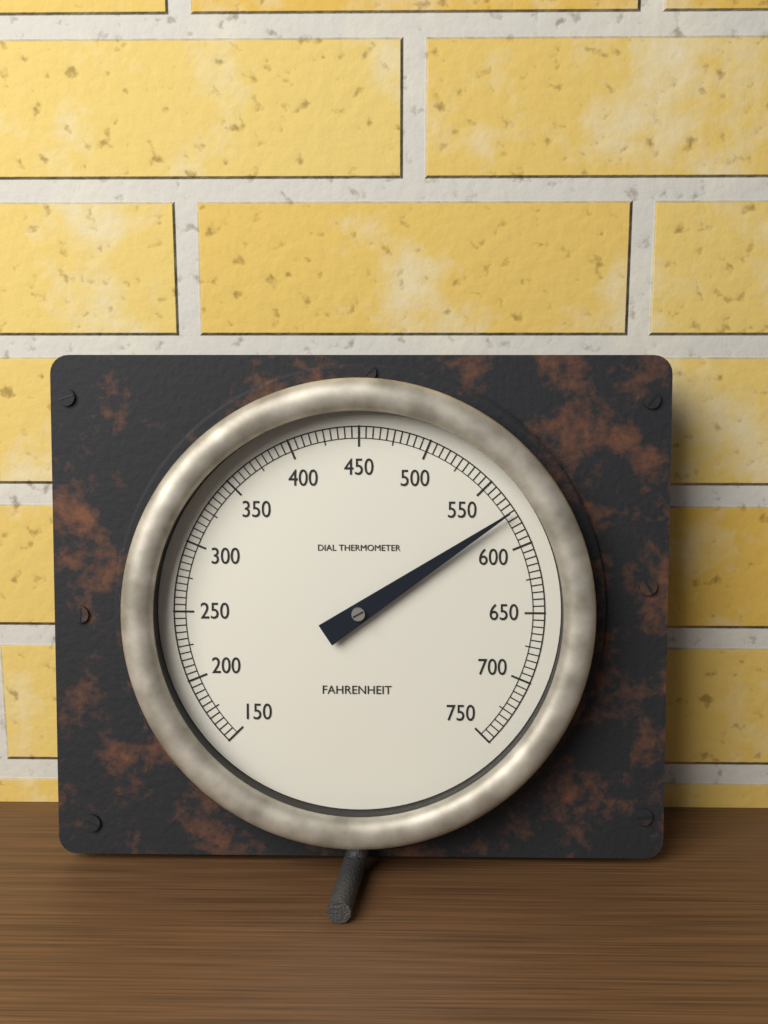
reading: 575 °F
